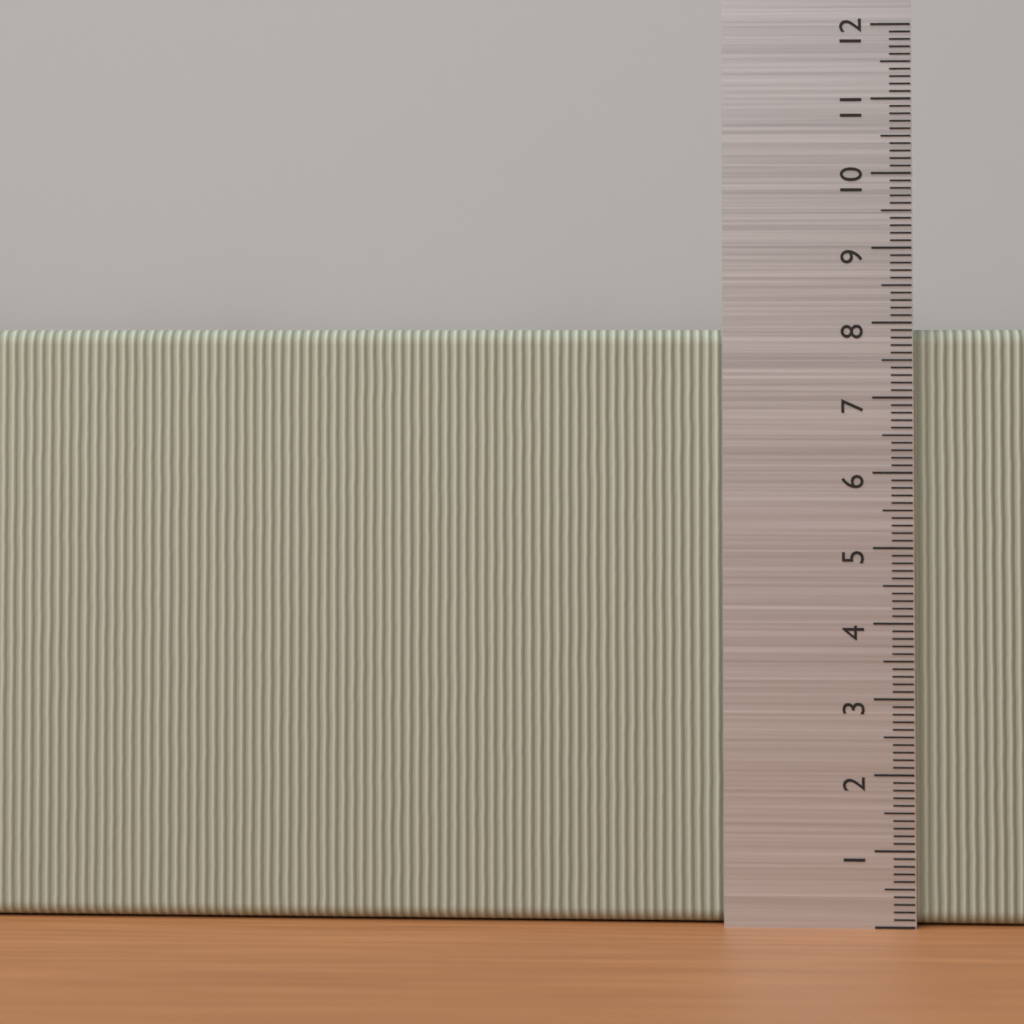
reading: 7.9 (no unit)
